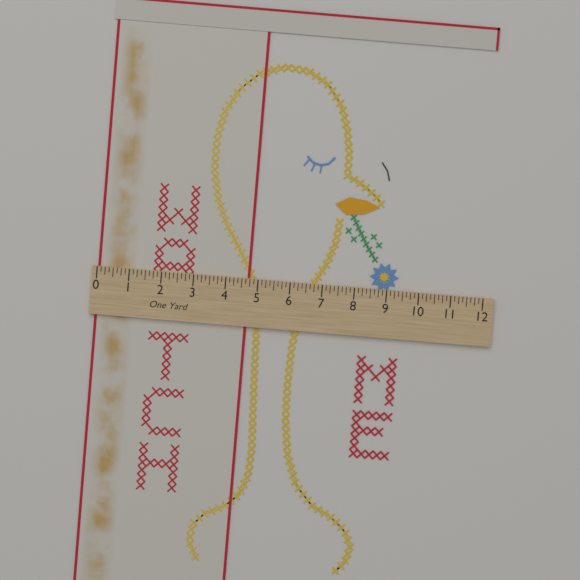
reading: 4.750 in
